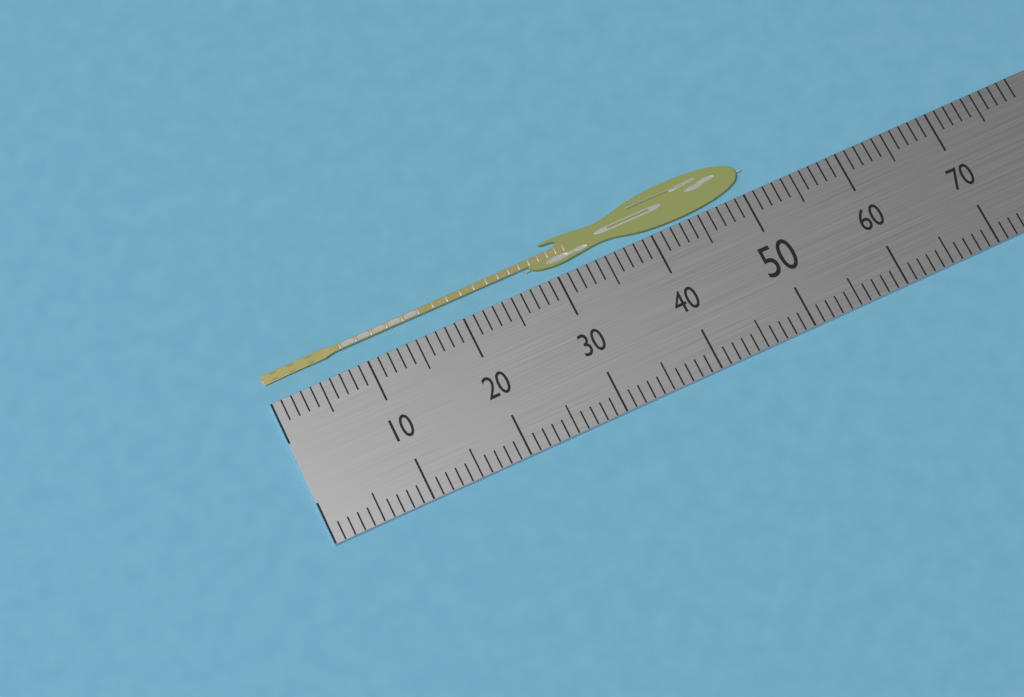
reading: 51 (no unit)
